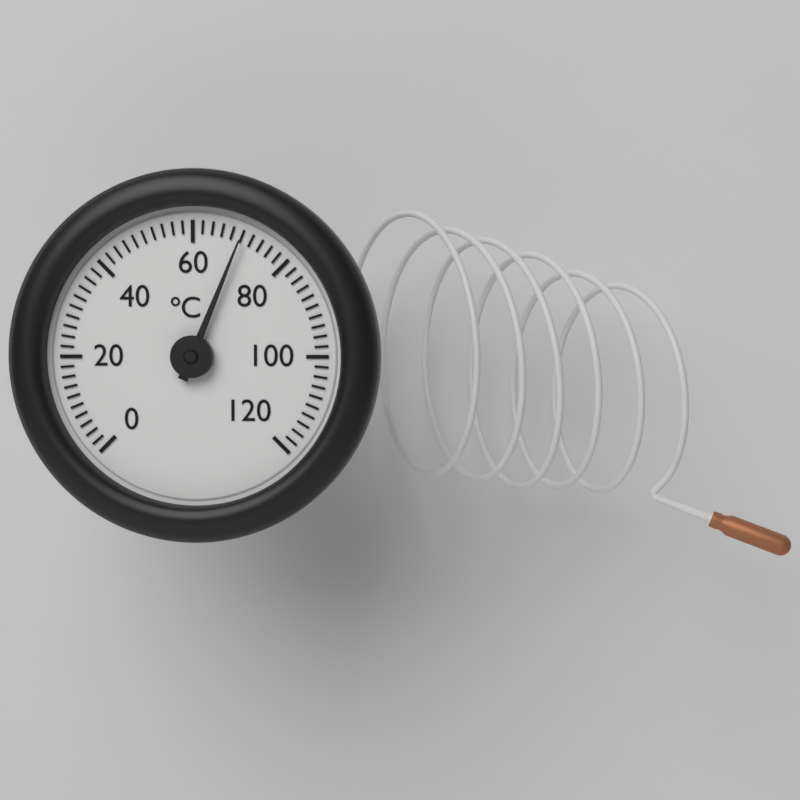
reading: 70 °C
